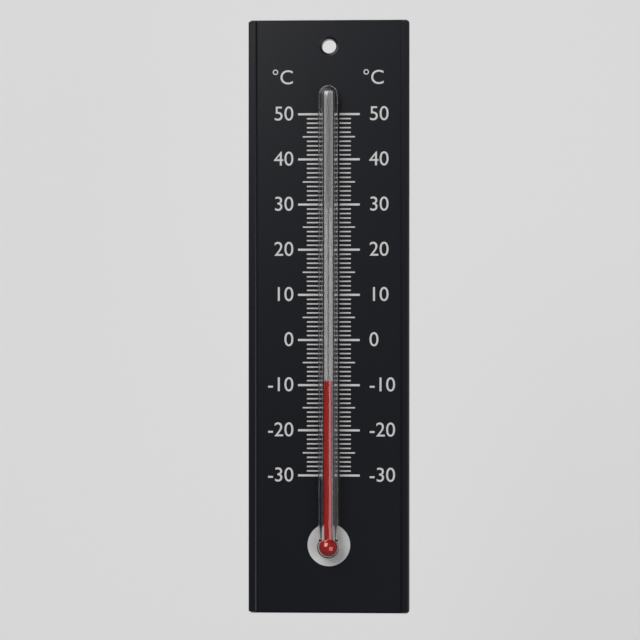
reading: -9 °C
